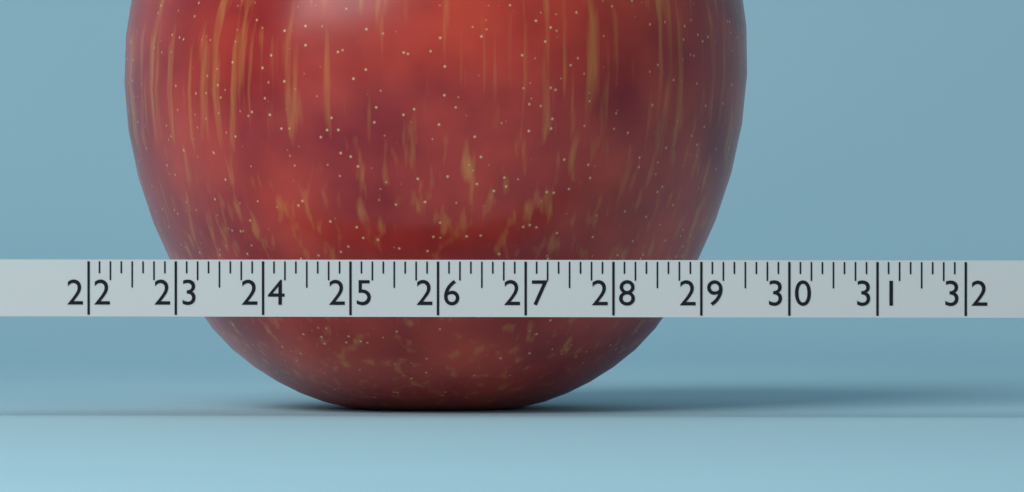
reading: 29.375 (no unit)
